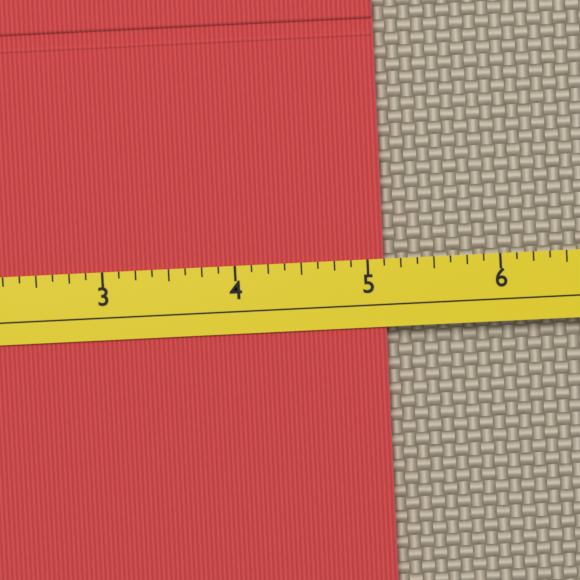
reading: 5.125 (no unit)
